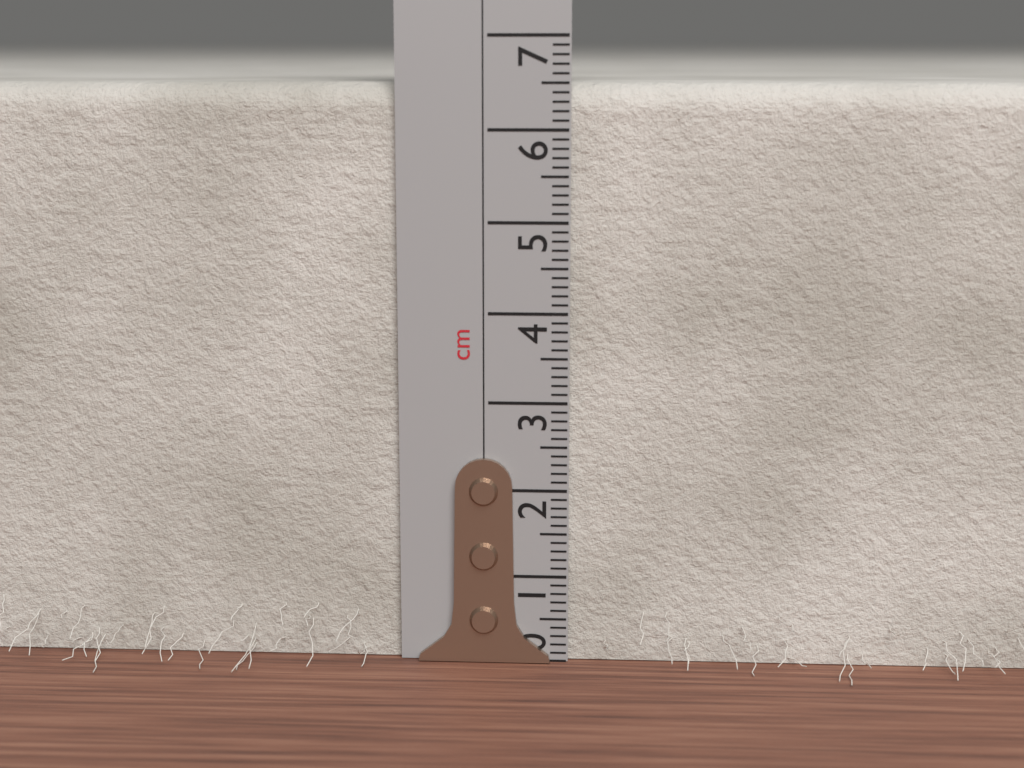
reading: 6.5 cm
